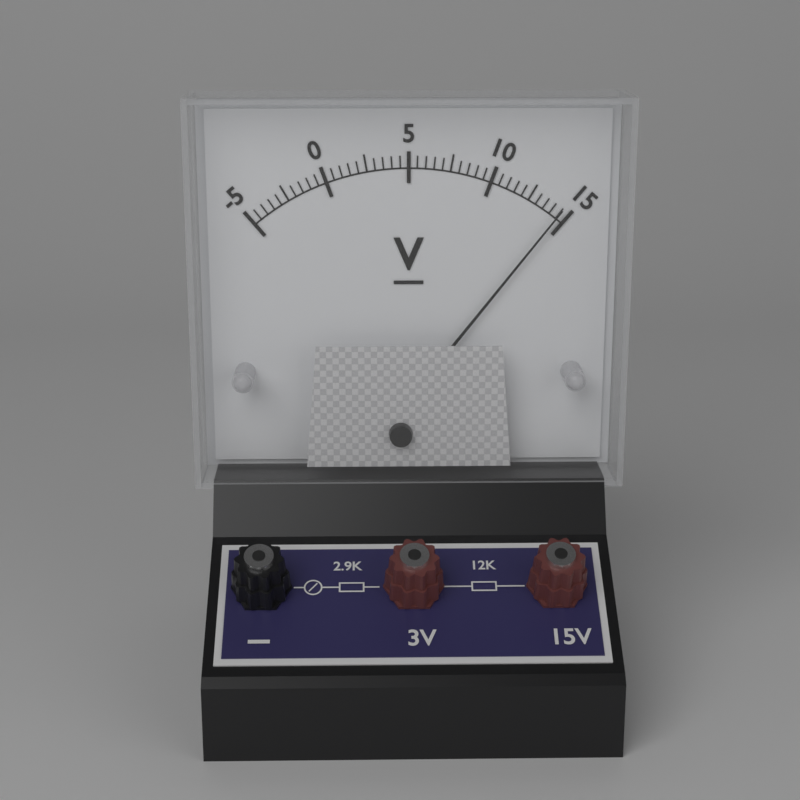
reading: 14.5 V
